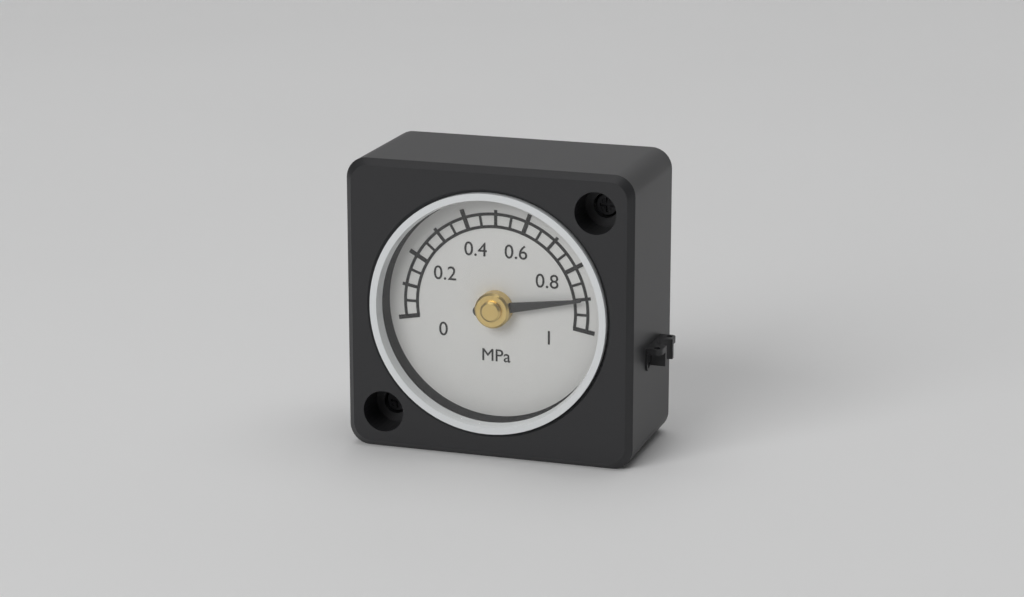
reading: 0.90 MPa
